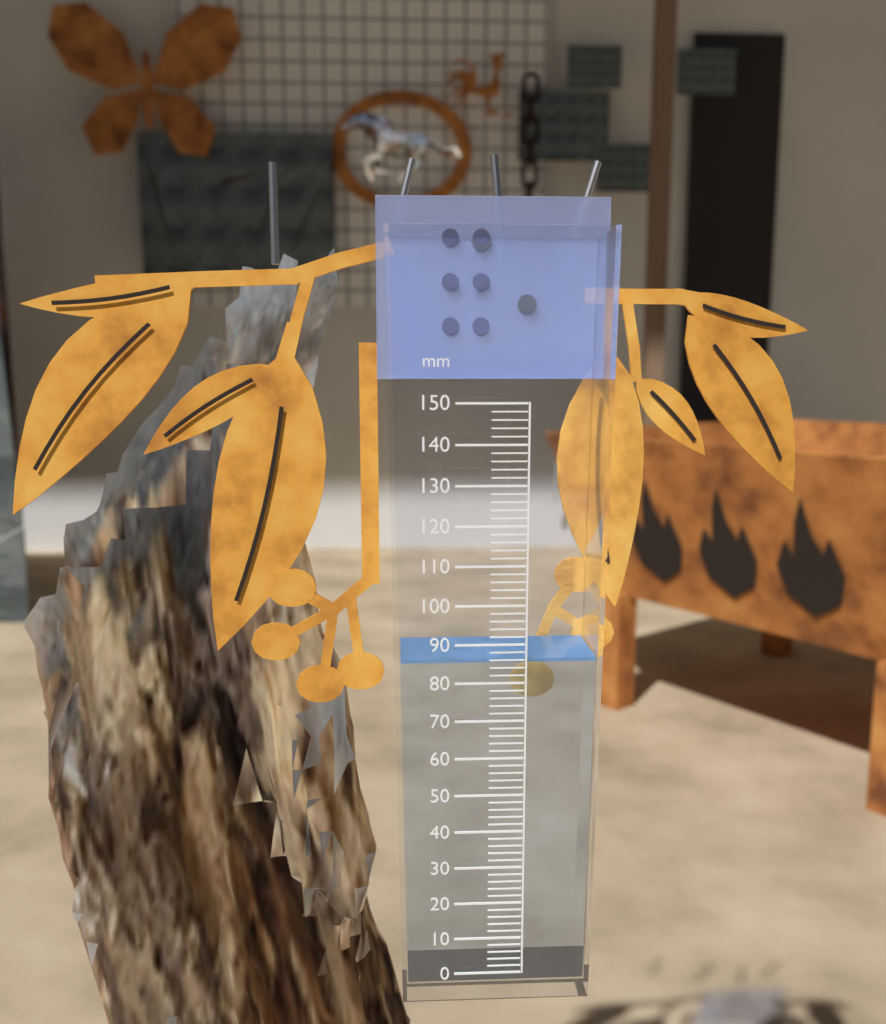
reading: 86 mm
